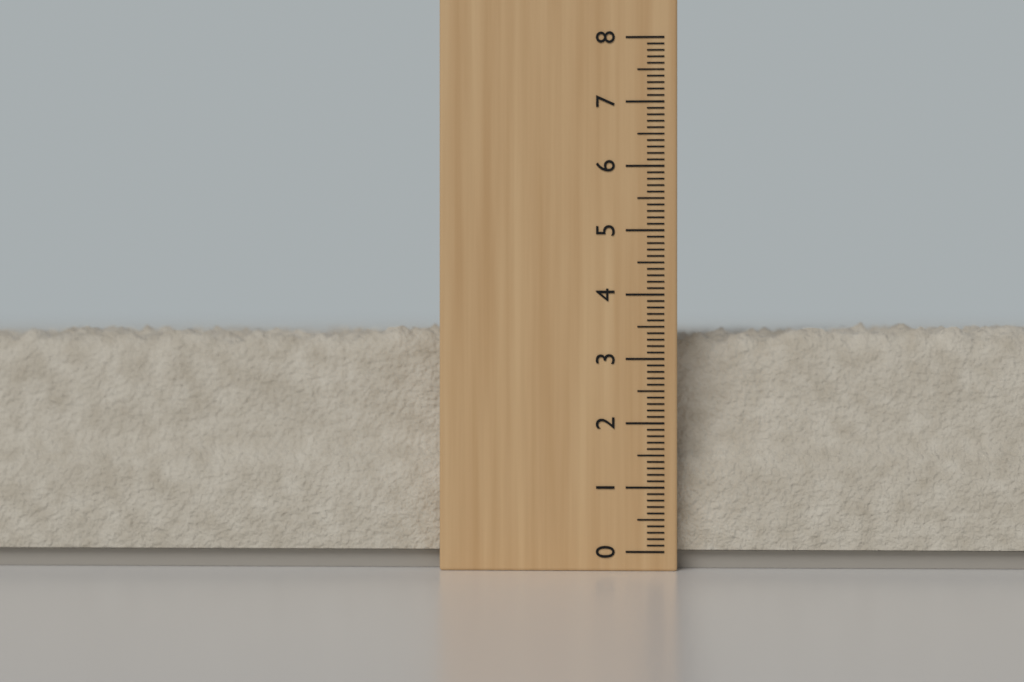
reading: 3.6 (no unit)
